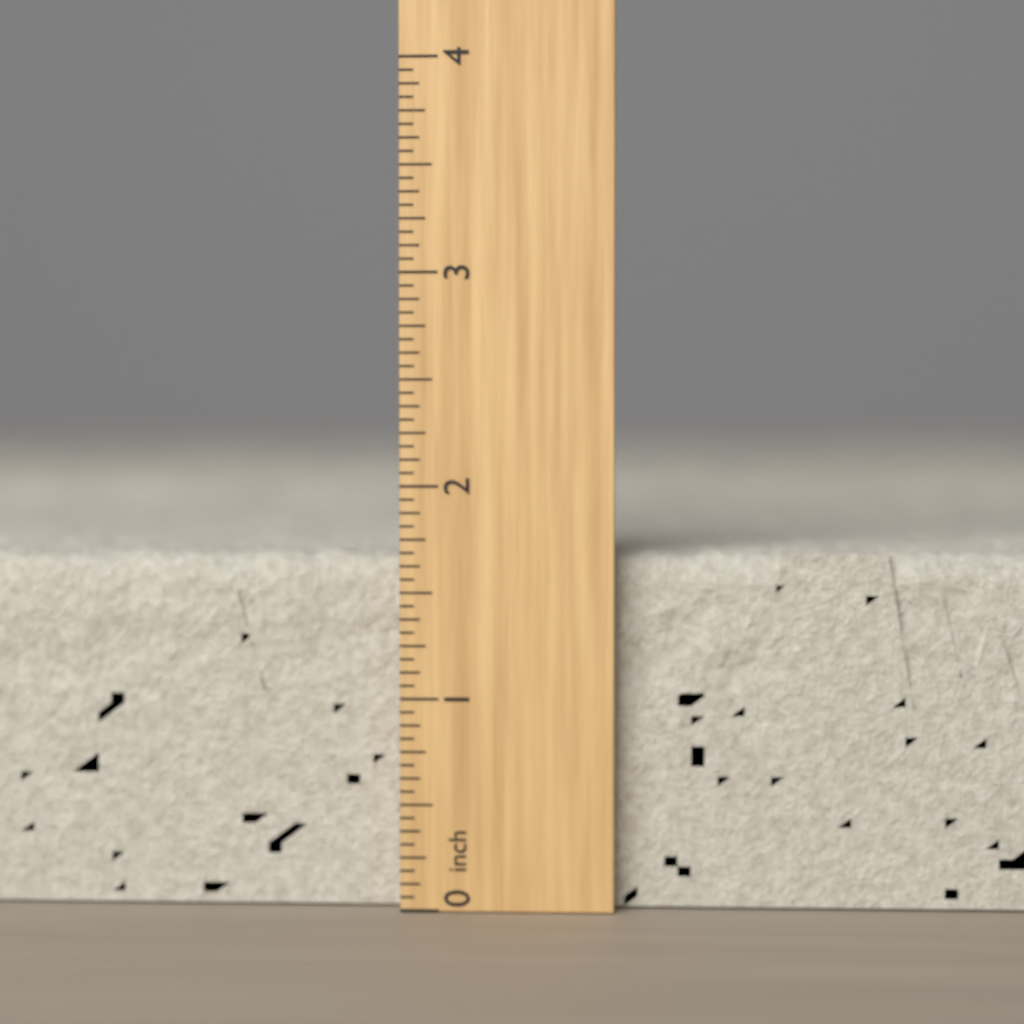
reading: 1.6875 inch
